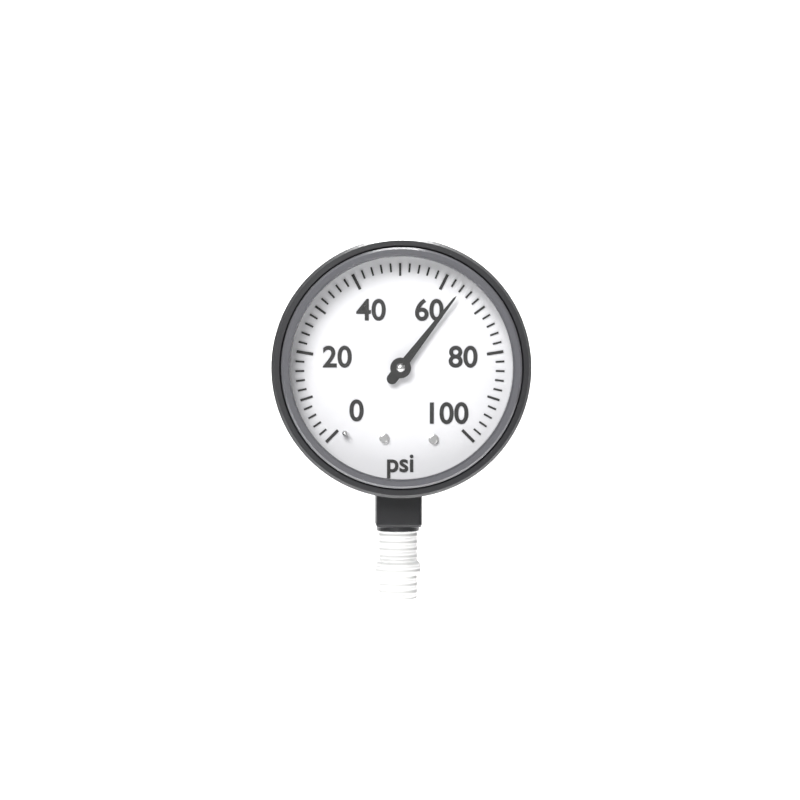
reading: 64 psi
